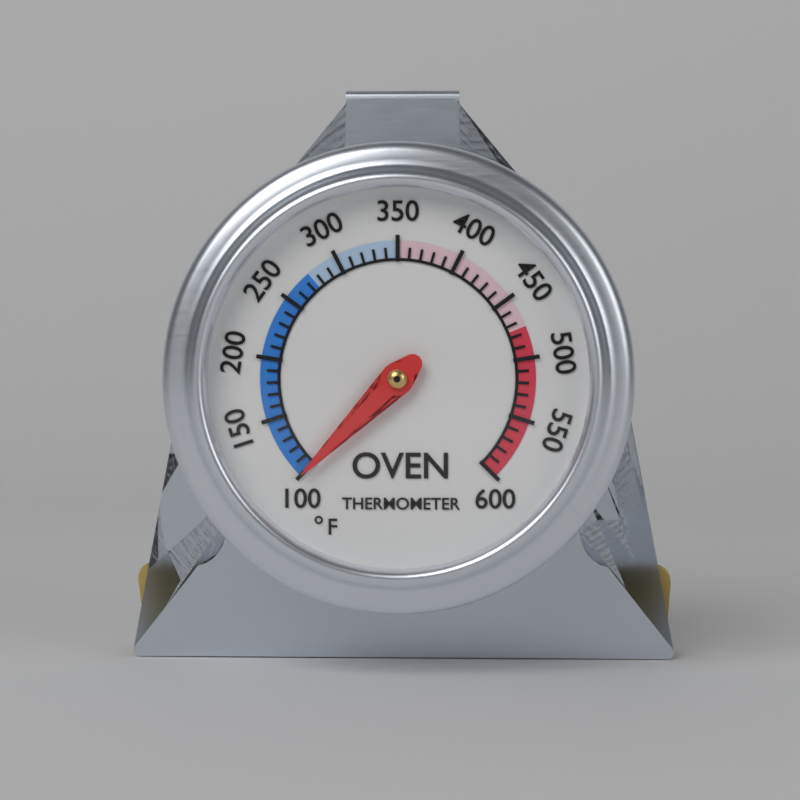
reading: 100 °F
